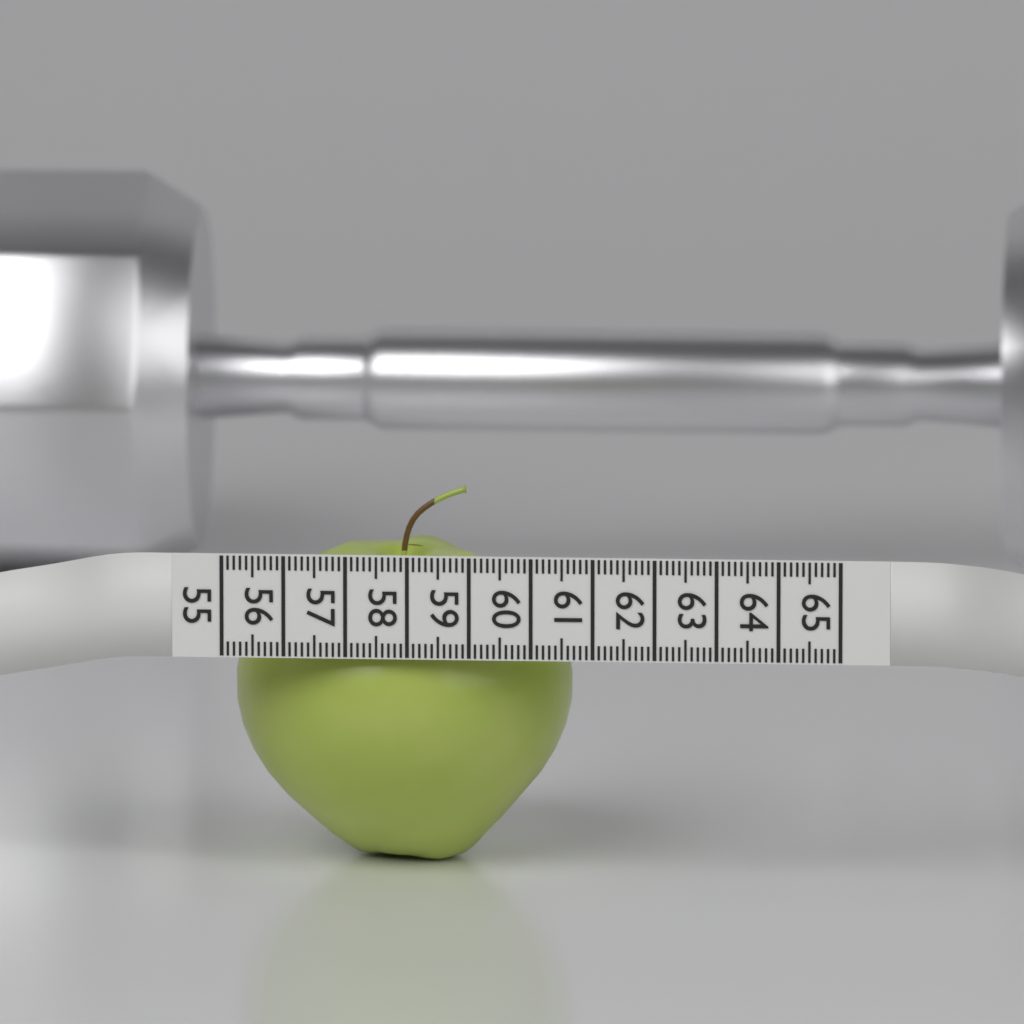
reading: 60.5 (no unit)
